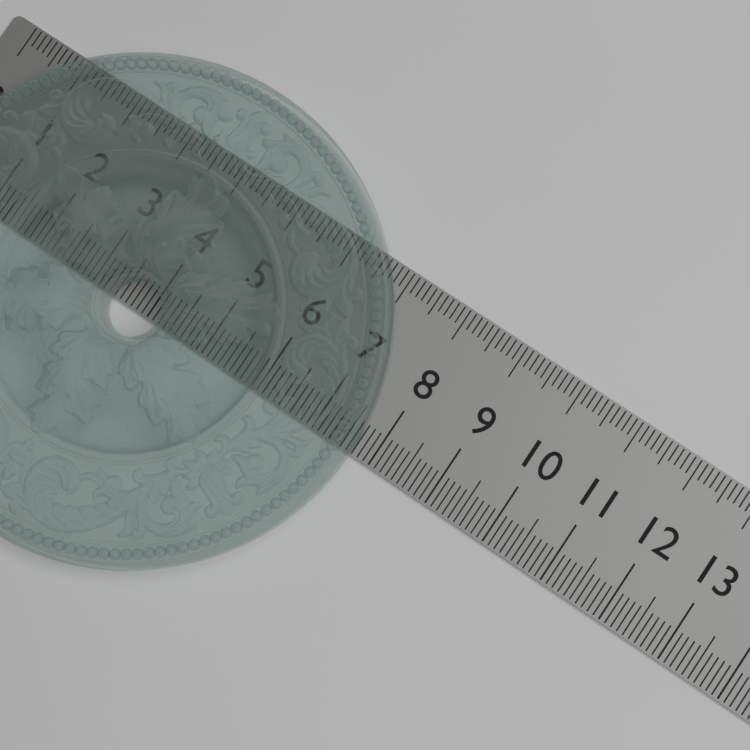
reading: 7.7 (no unit)
